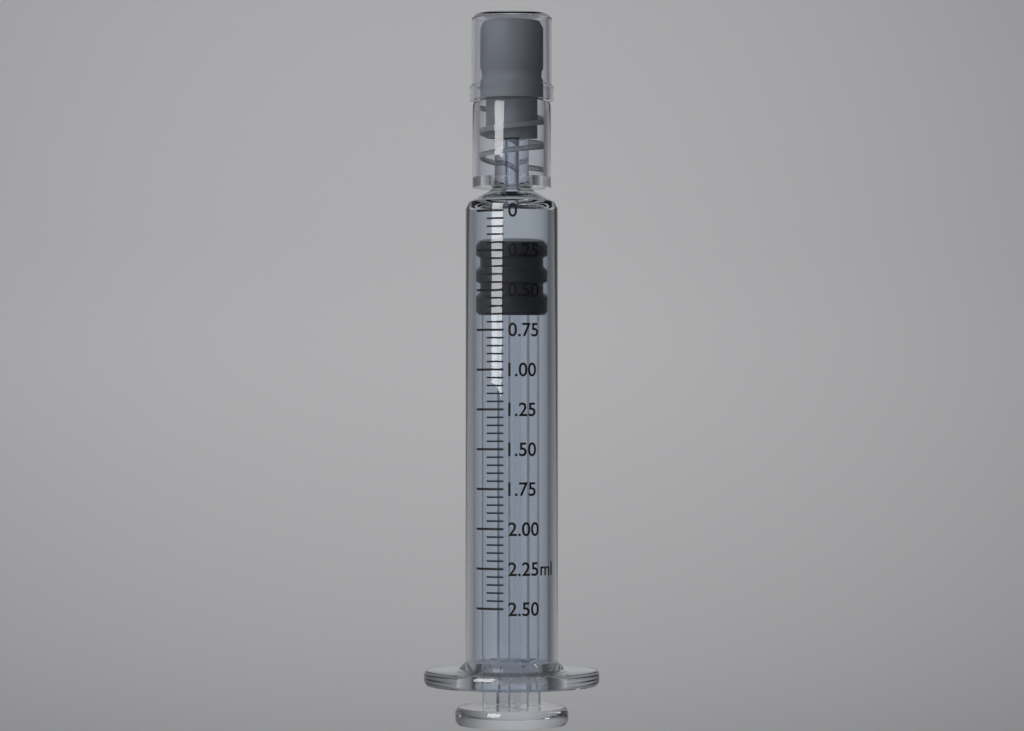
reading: 0.20 ml
